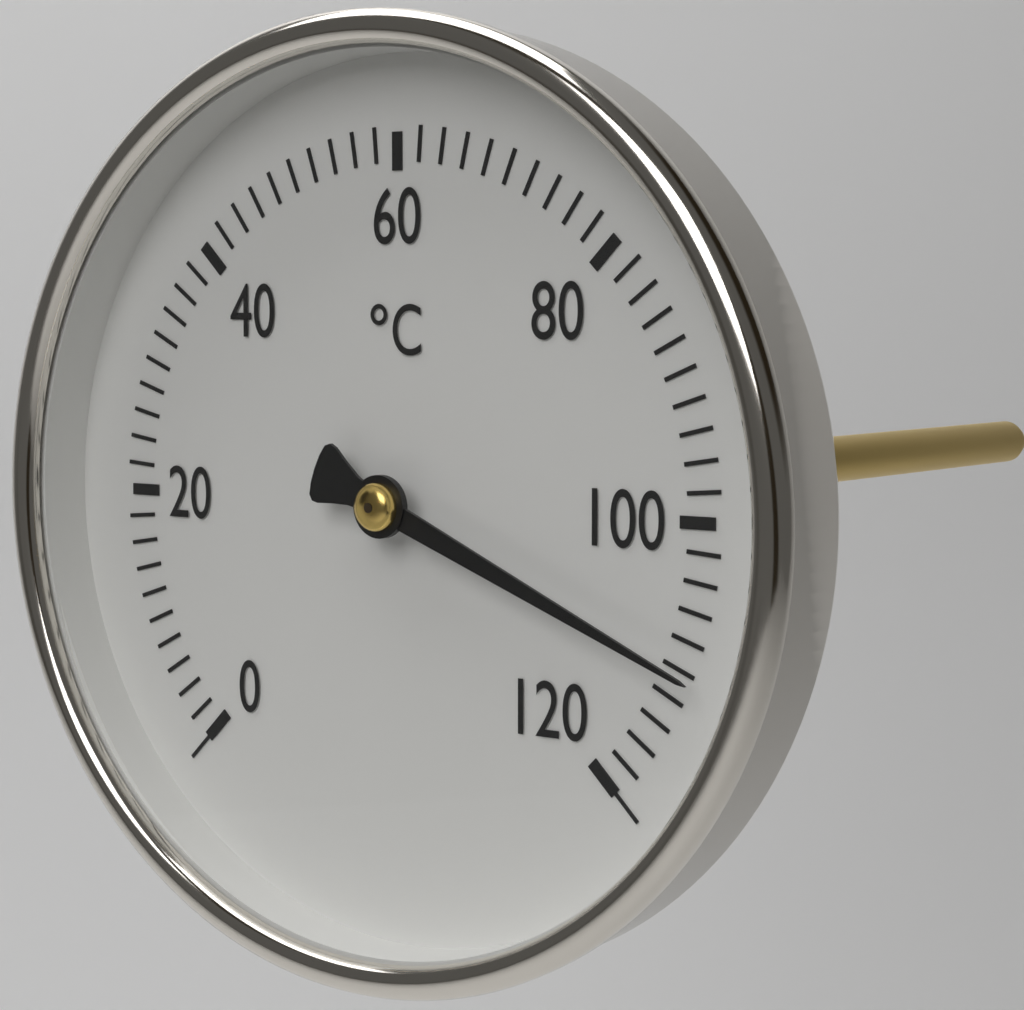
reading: 110 °C
